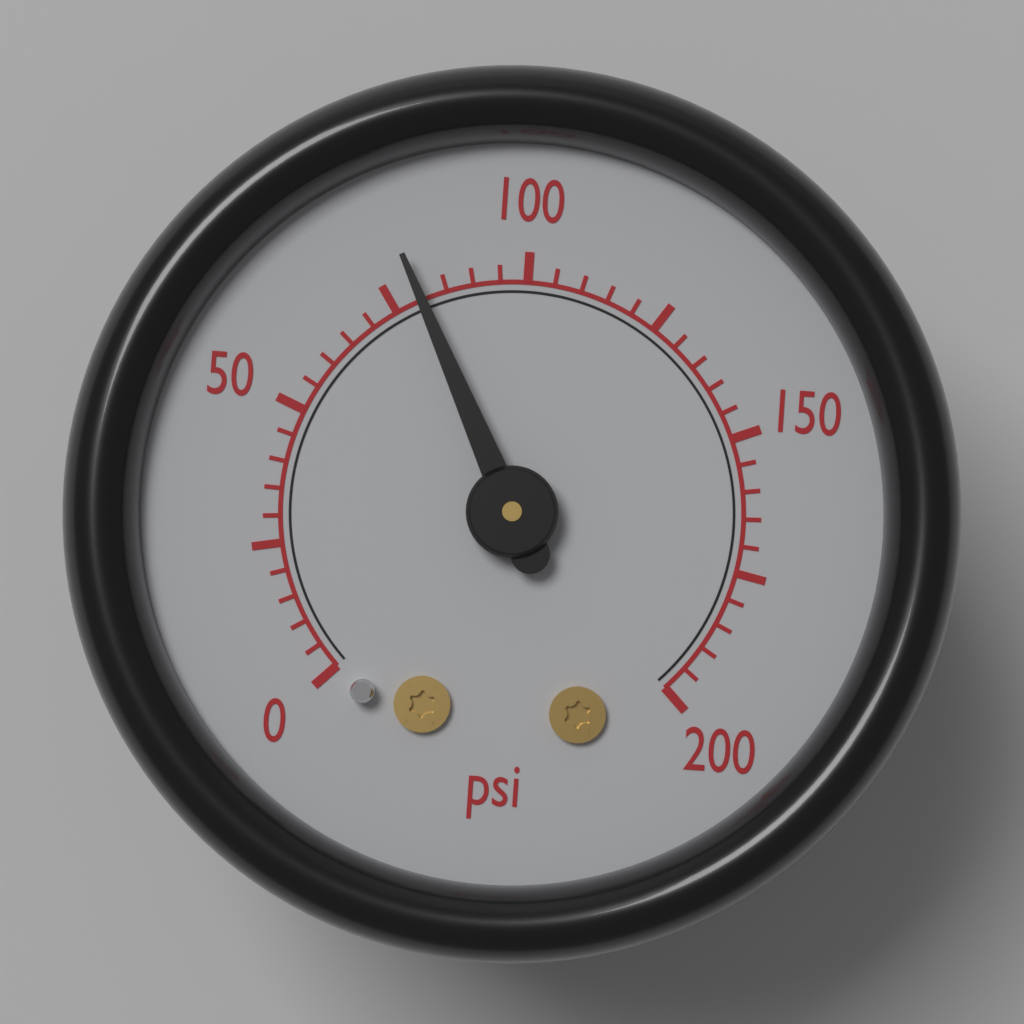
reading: 80 psi
